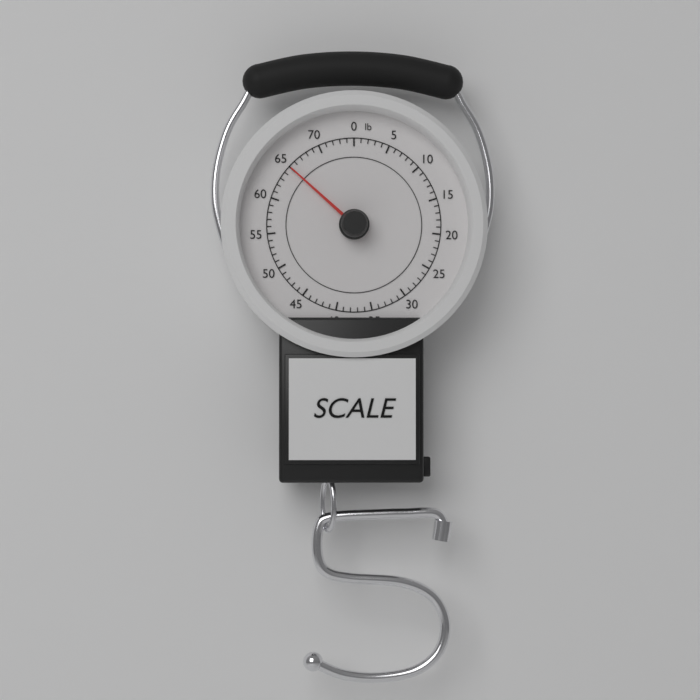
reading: 65 lb
